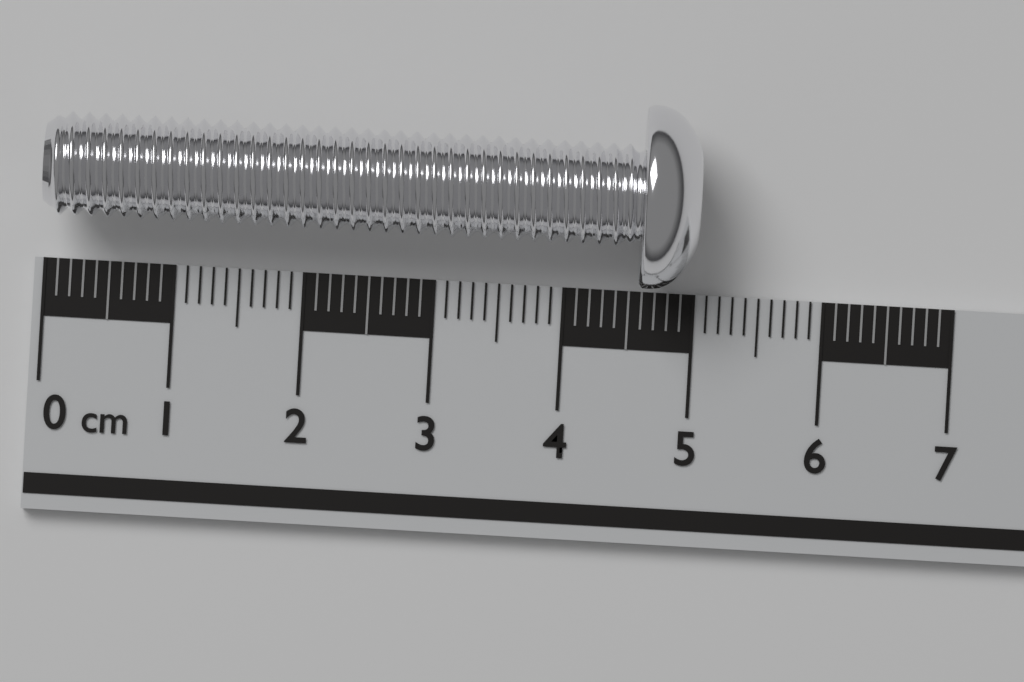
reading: 5.0 cm
